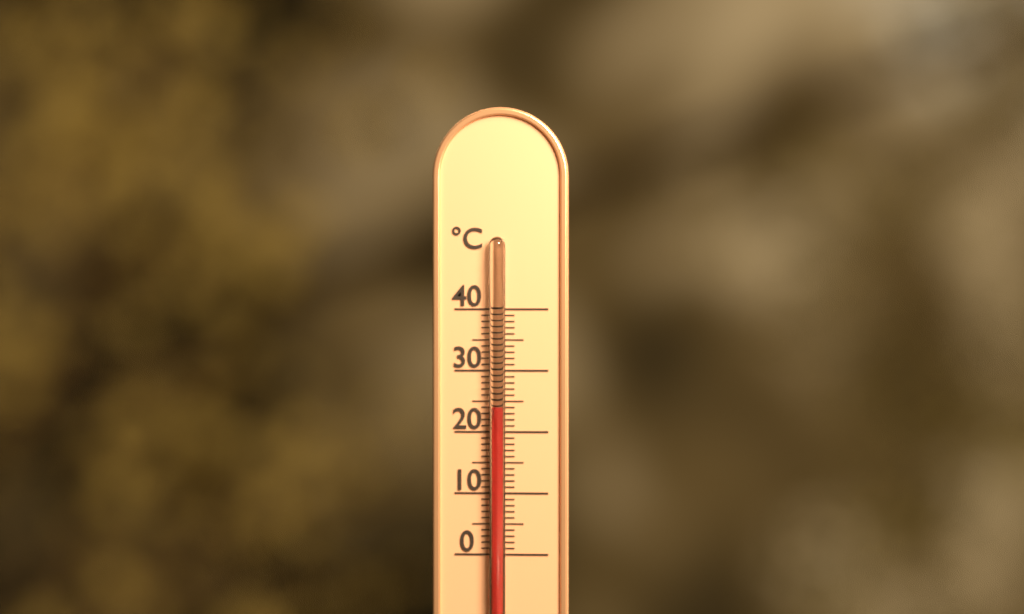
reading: 24 °C
